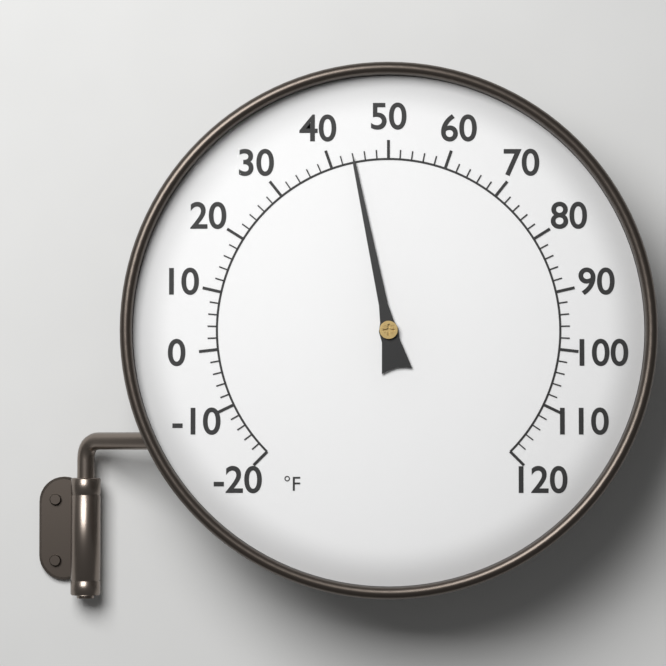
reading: 44 °F
